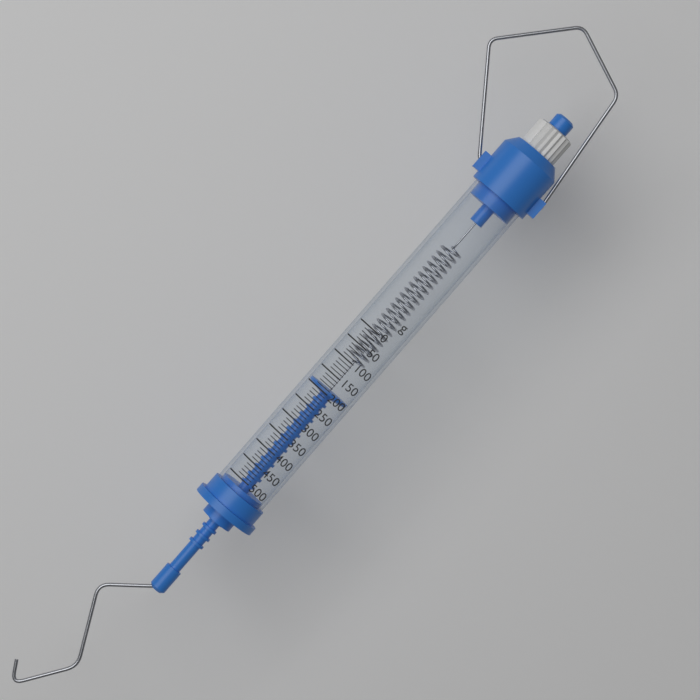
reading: 190 g
